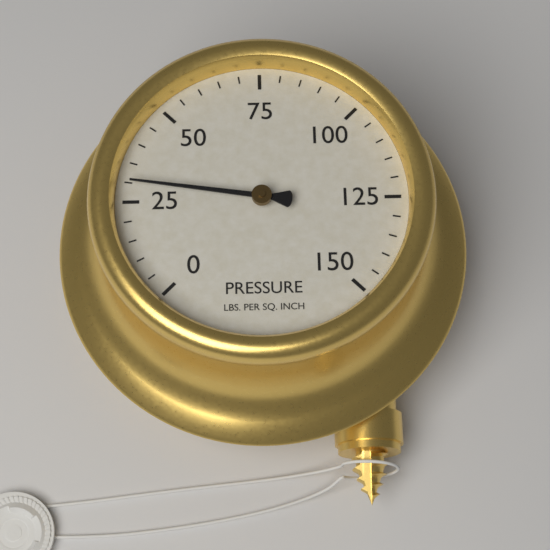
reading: 30 psi
